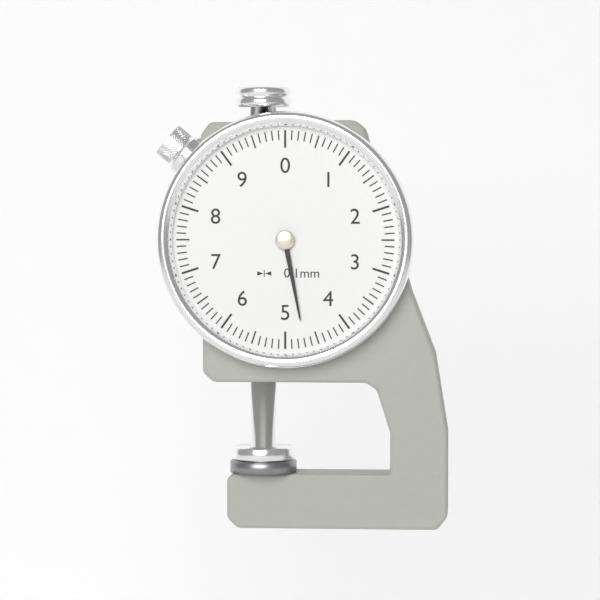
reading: 4.7 mm
